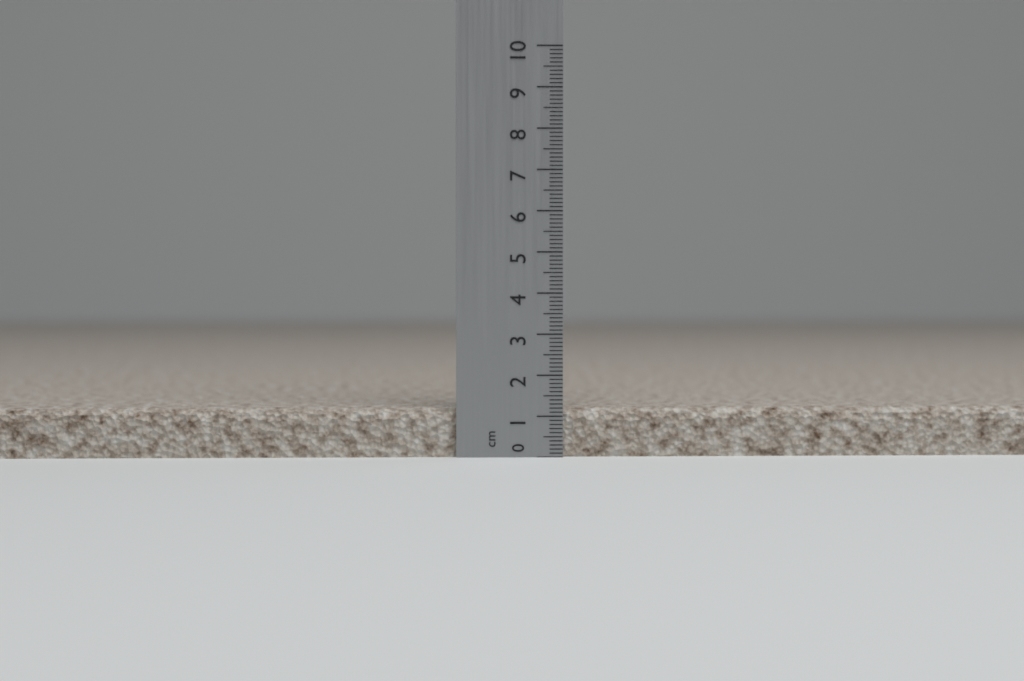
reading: 1.2 cm
